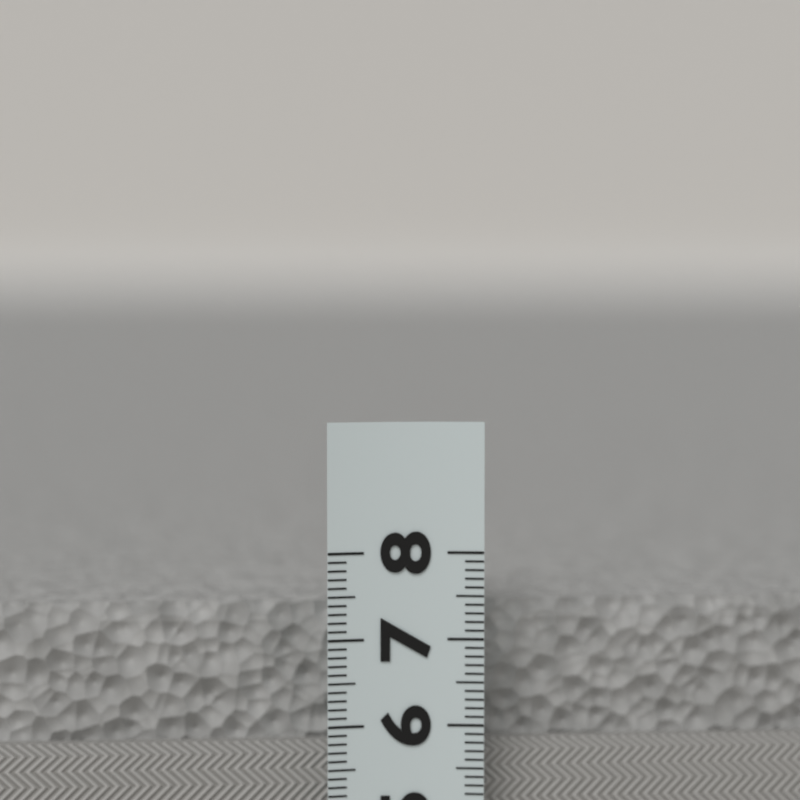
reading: 7.3 (no unit)
